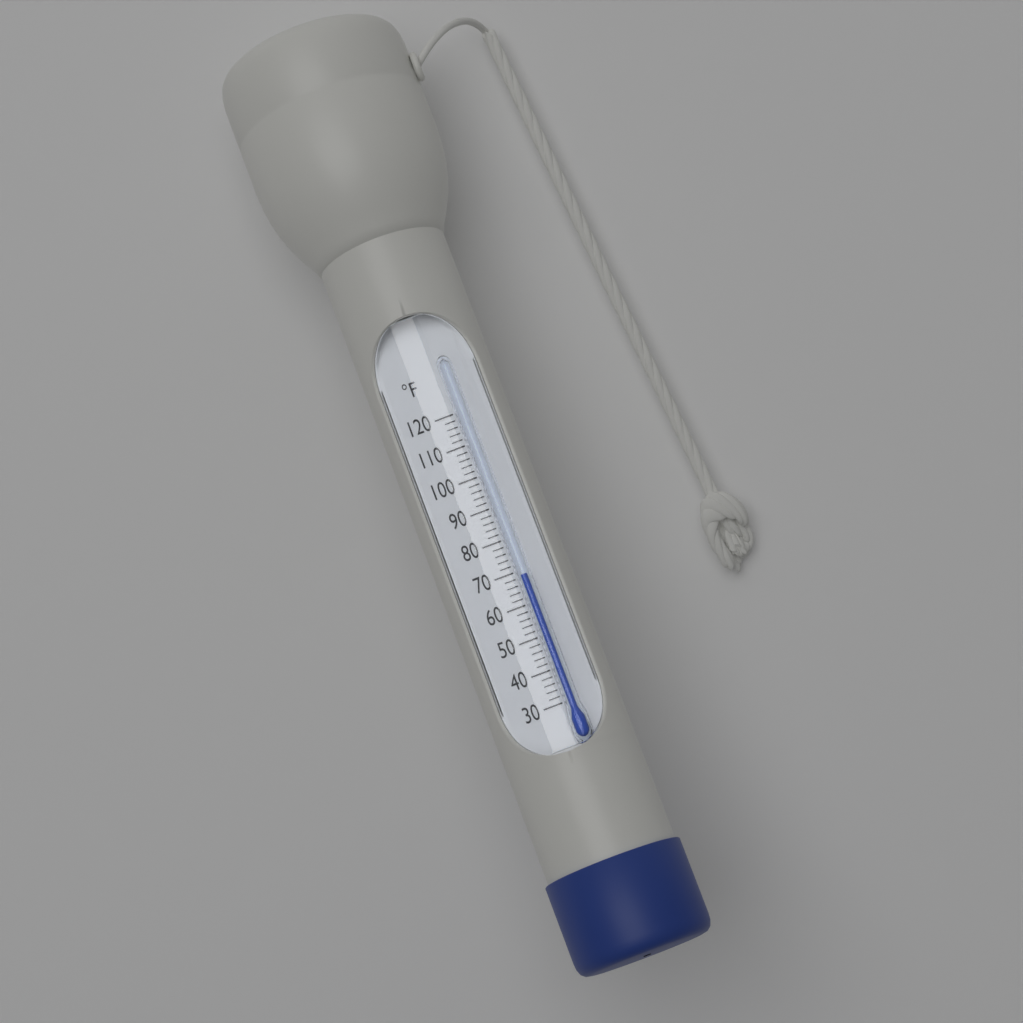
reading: 68 °F
